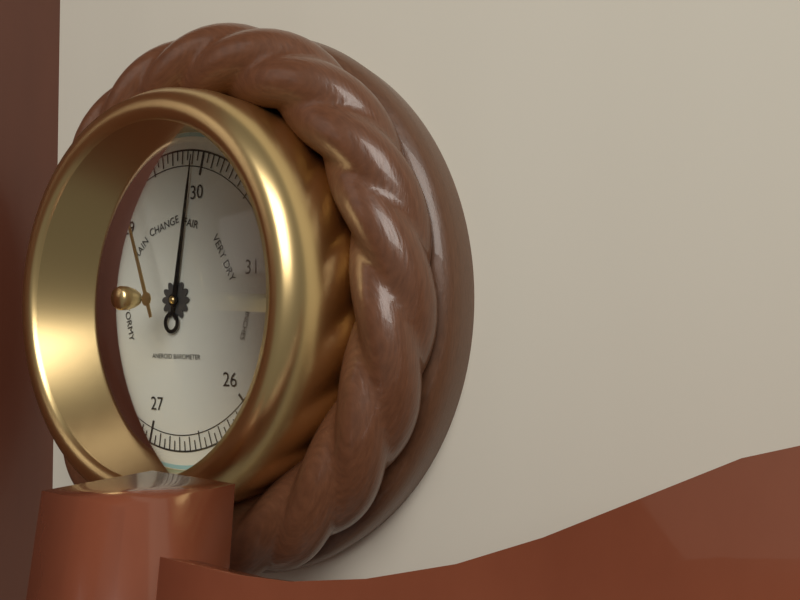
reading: 29.90 inHg
